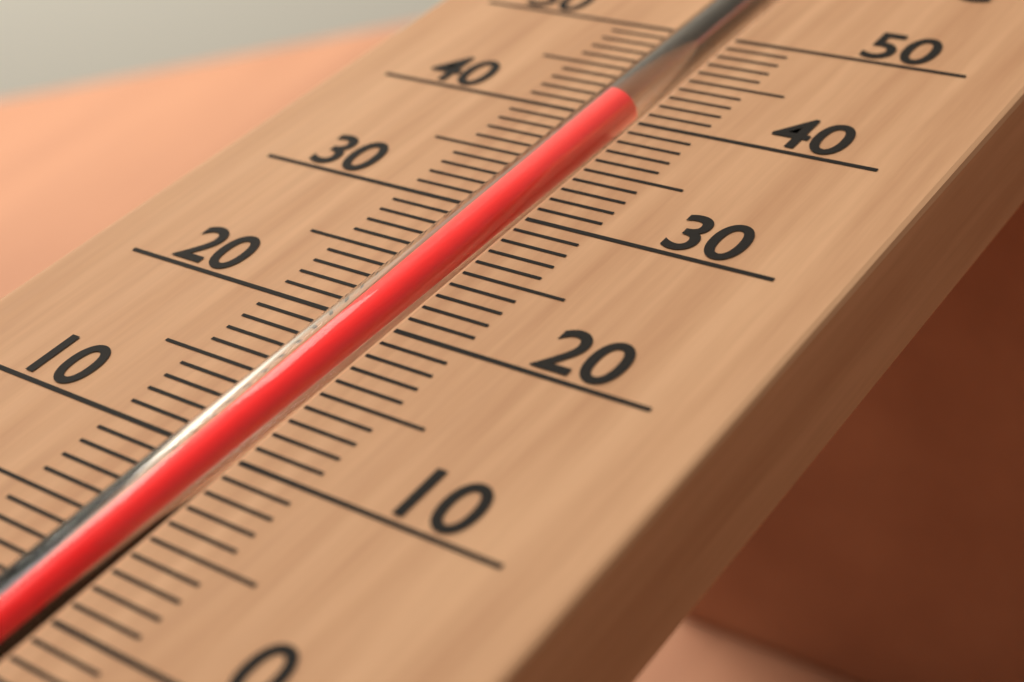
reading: 41 °C
